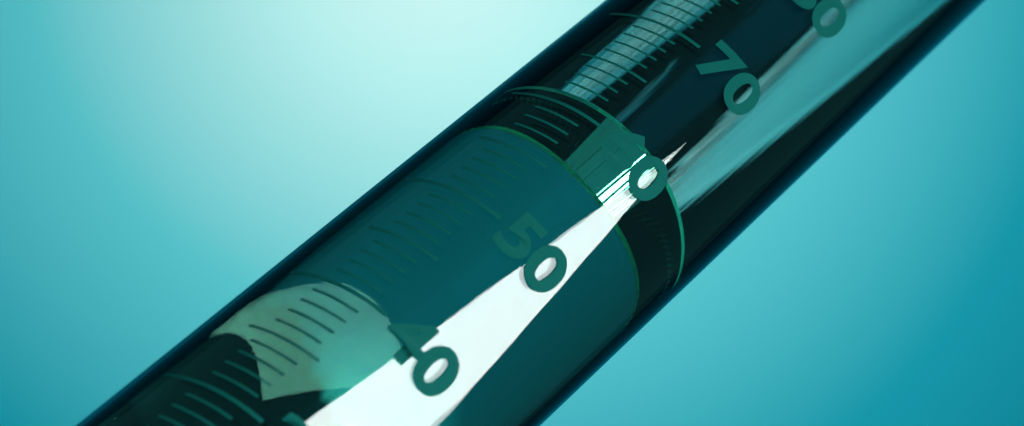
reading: 62 ml
